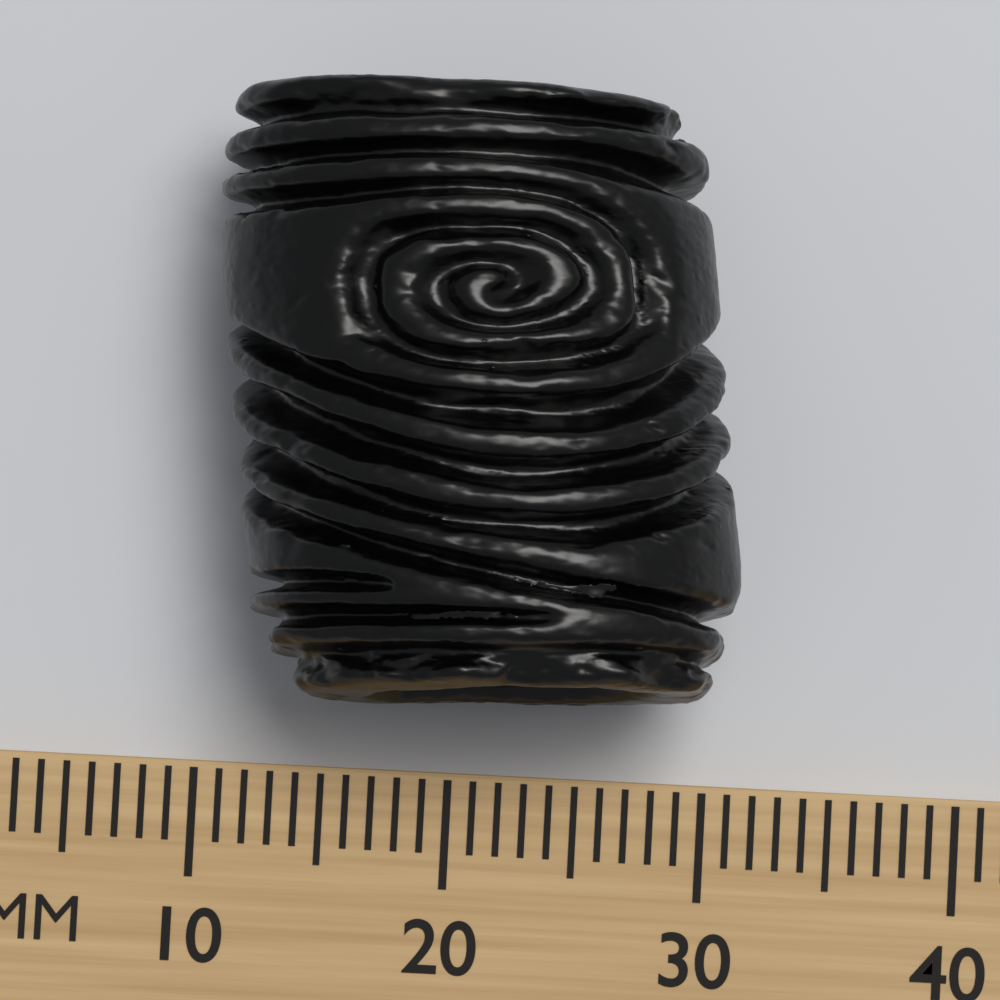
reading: 31 mm
